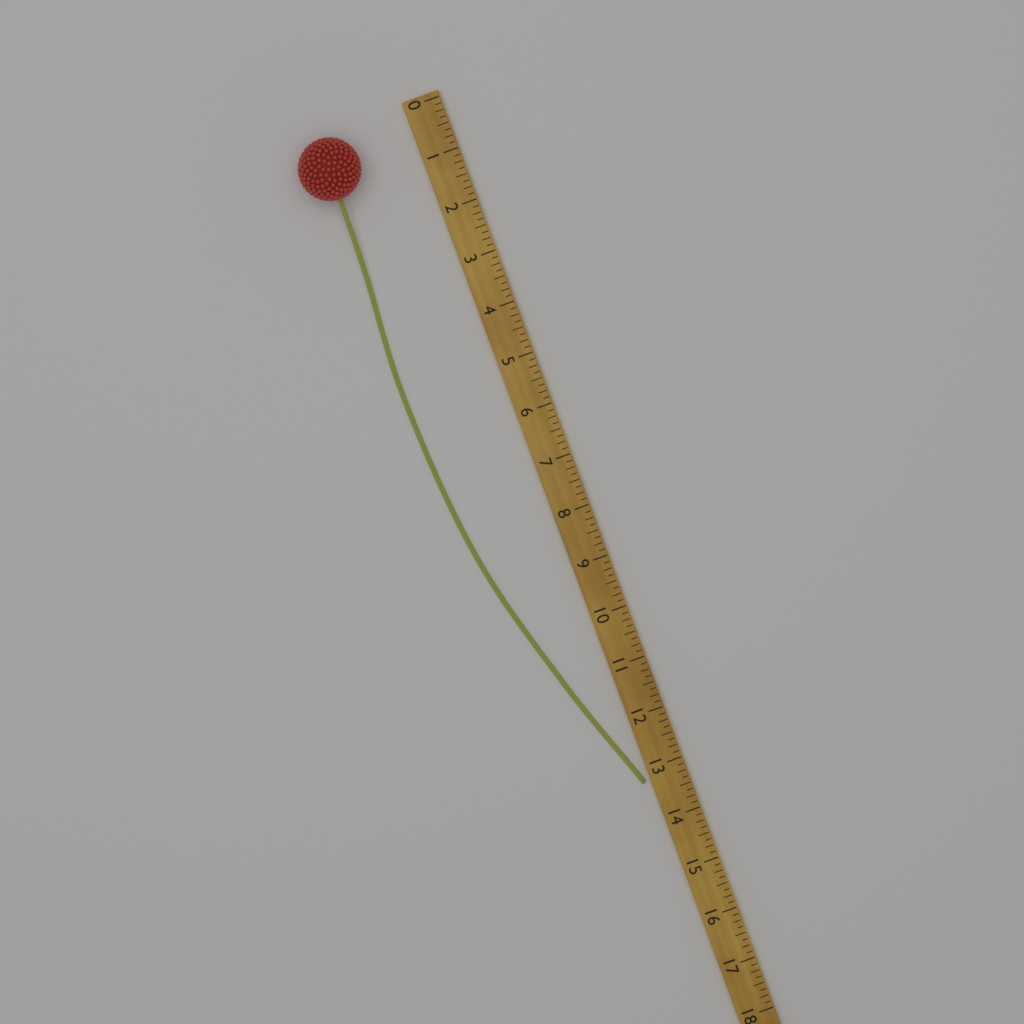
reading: 13.250 (no unit)
